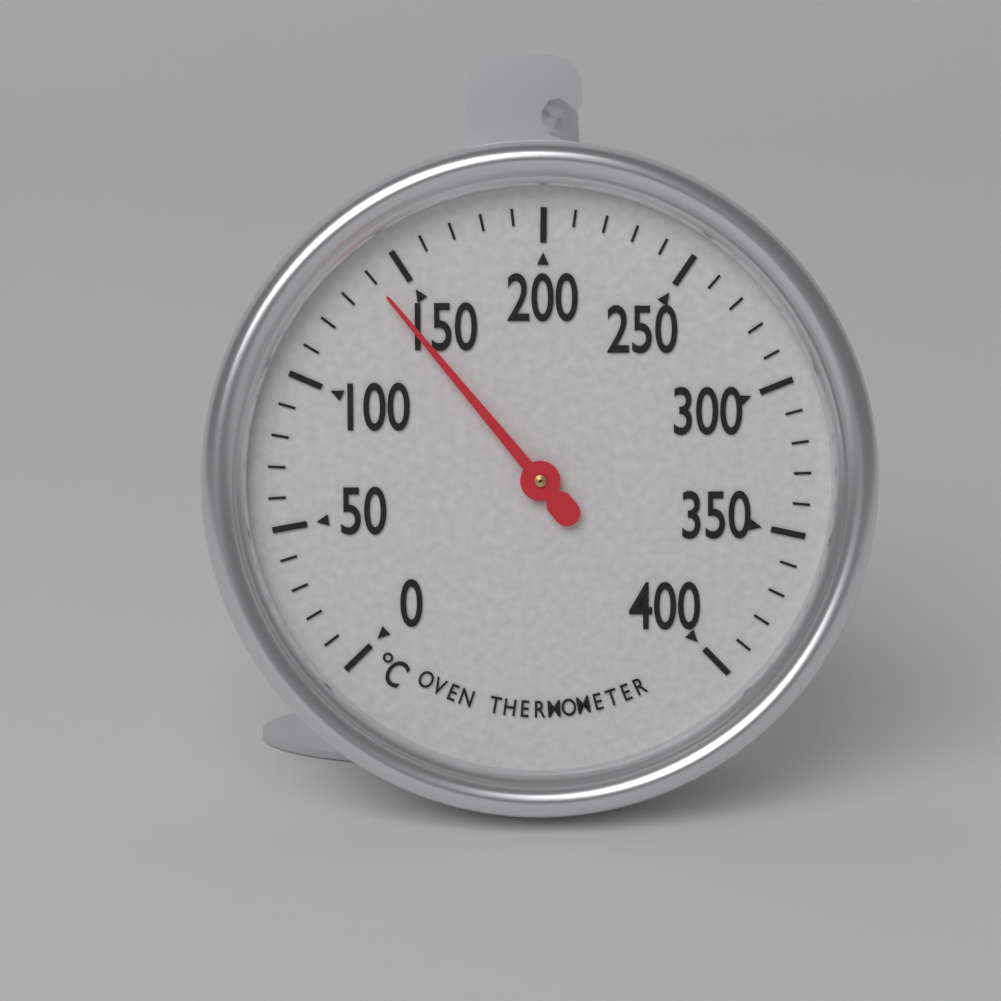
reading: 140 °C
